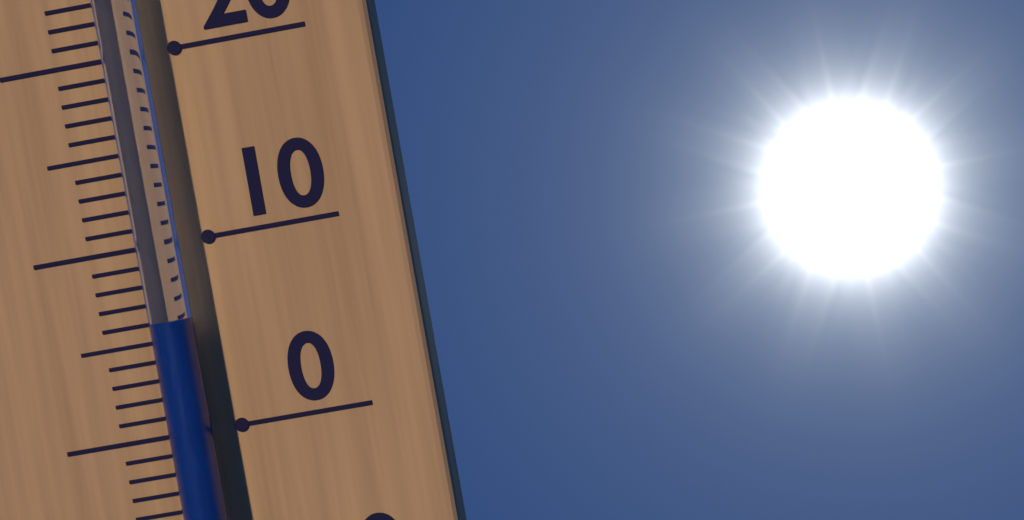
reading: 6 °C
